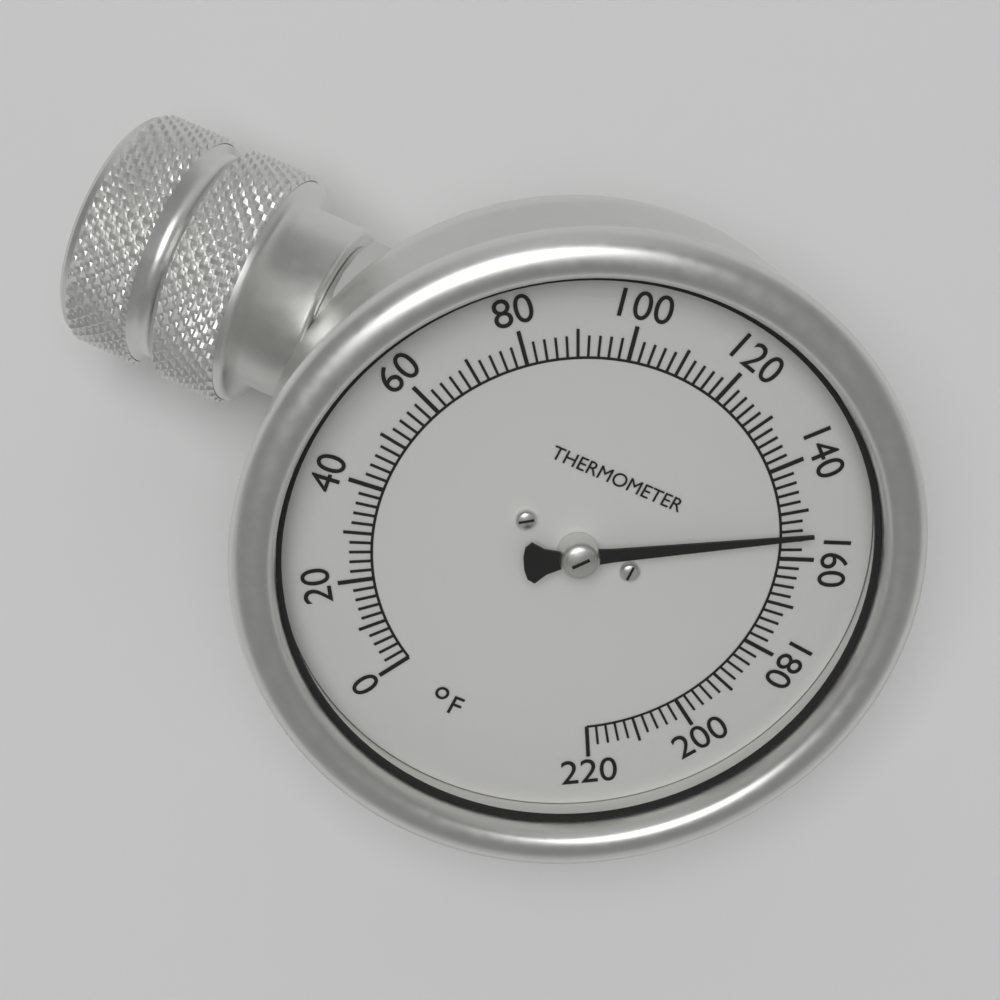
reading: 154 °F
